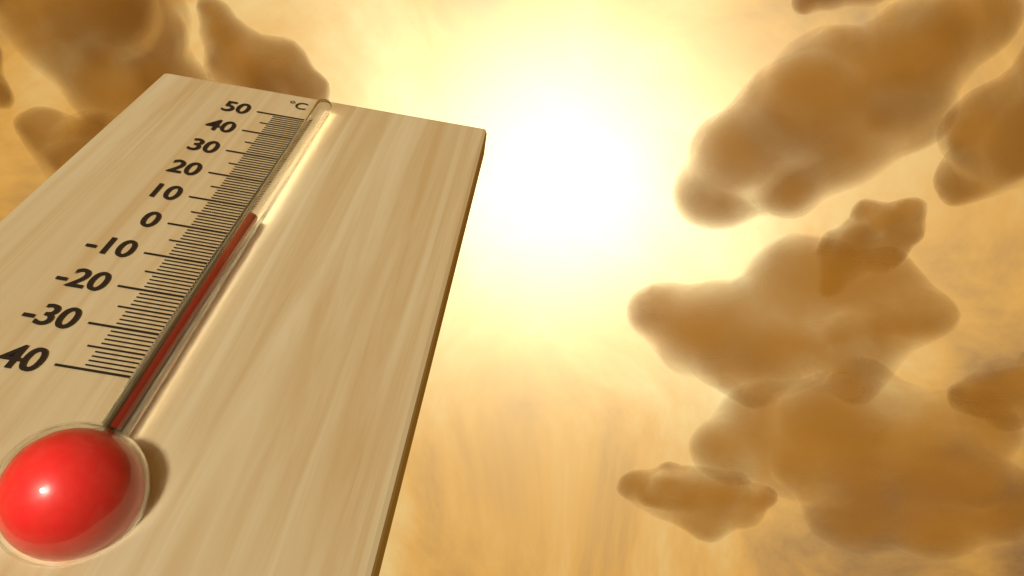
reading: 3 °C
